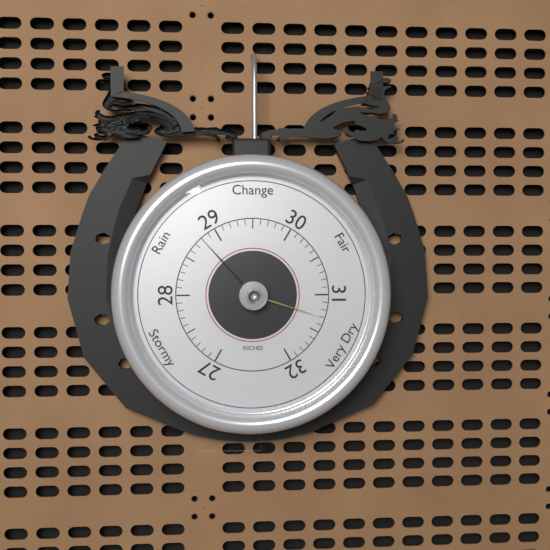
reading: 28.8 inHg
